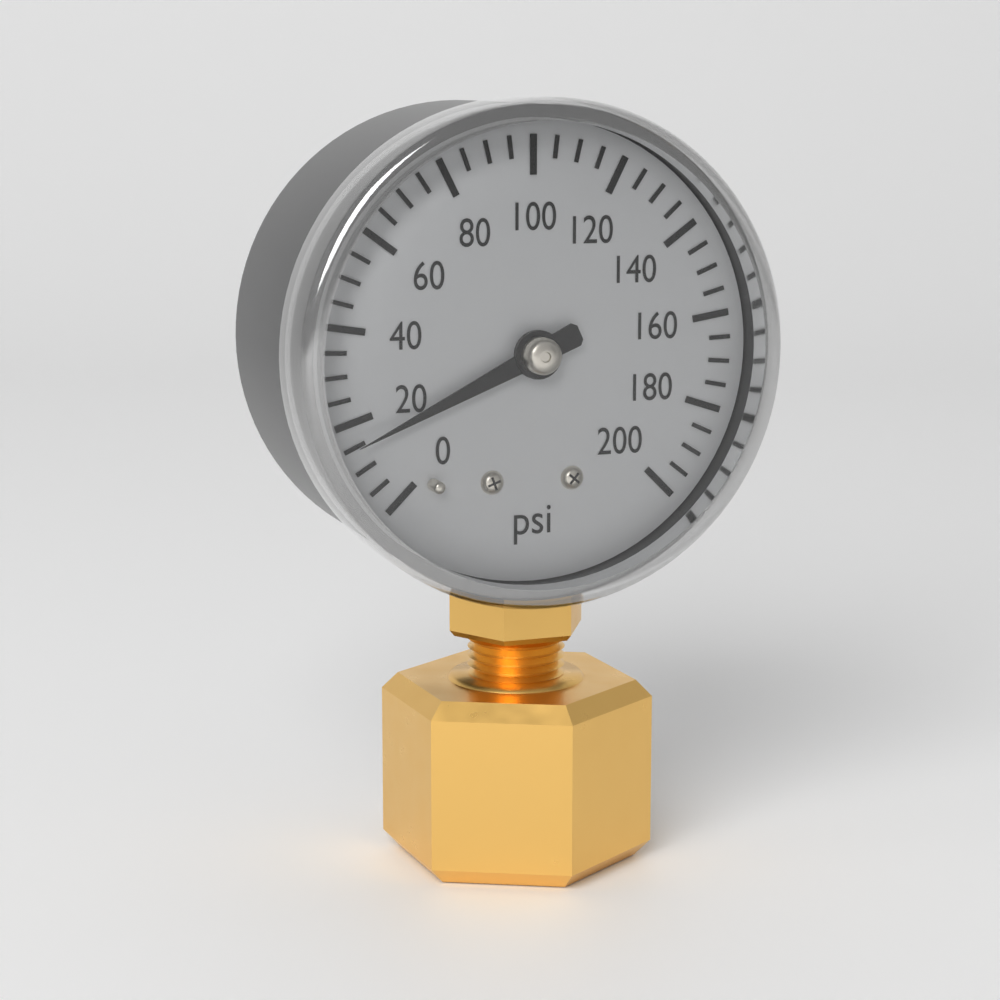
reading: 15 psi
